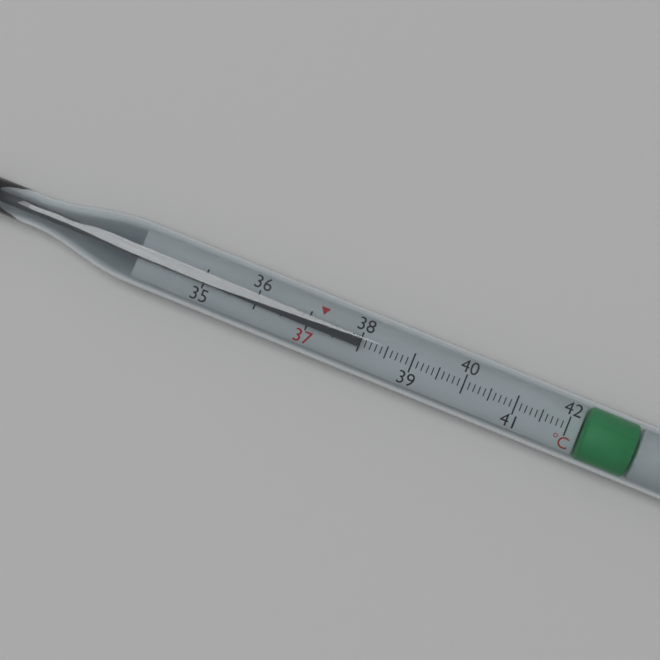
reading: 38.0 °C
